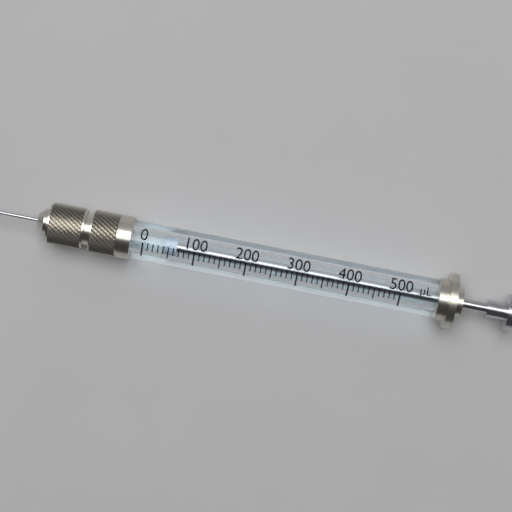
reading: 40 µL
